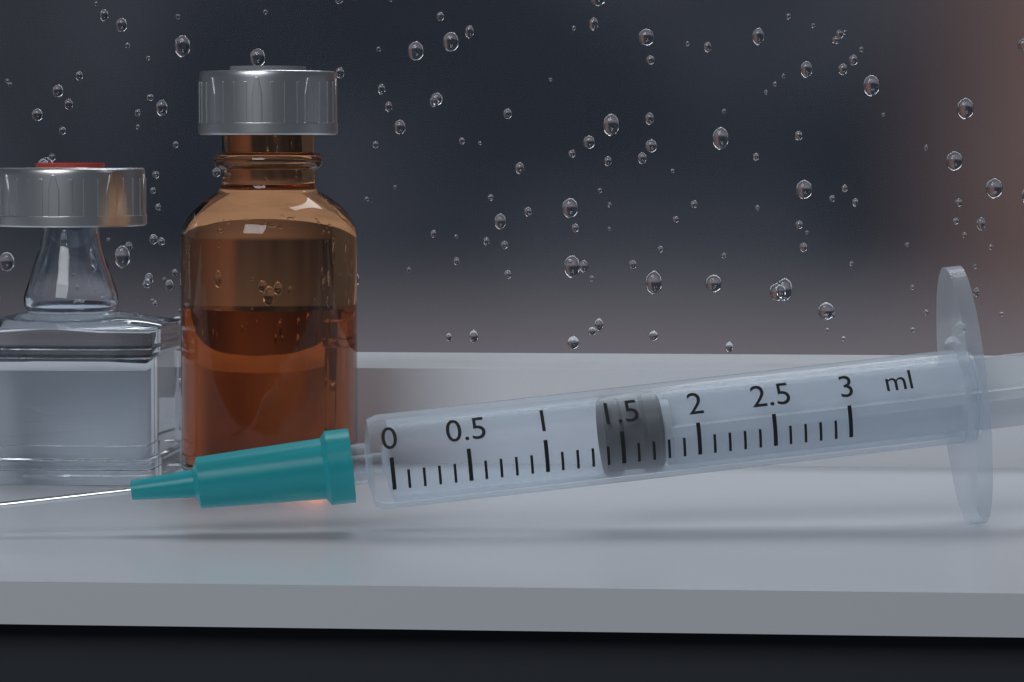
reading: 1.4 ml
